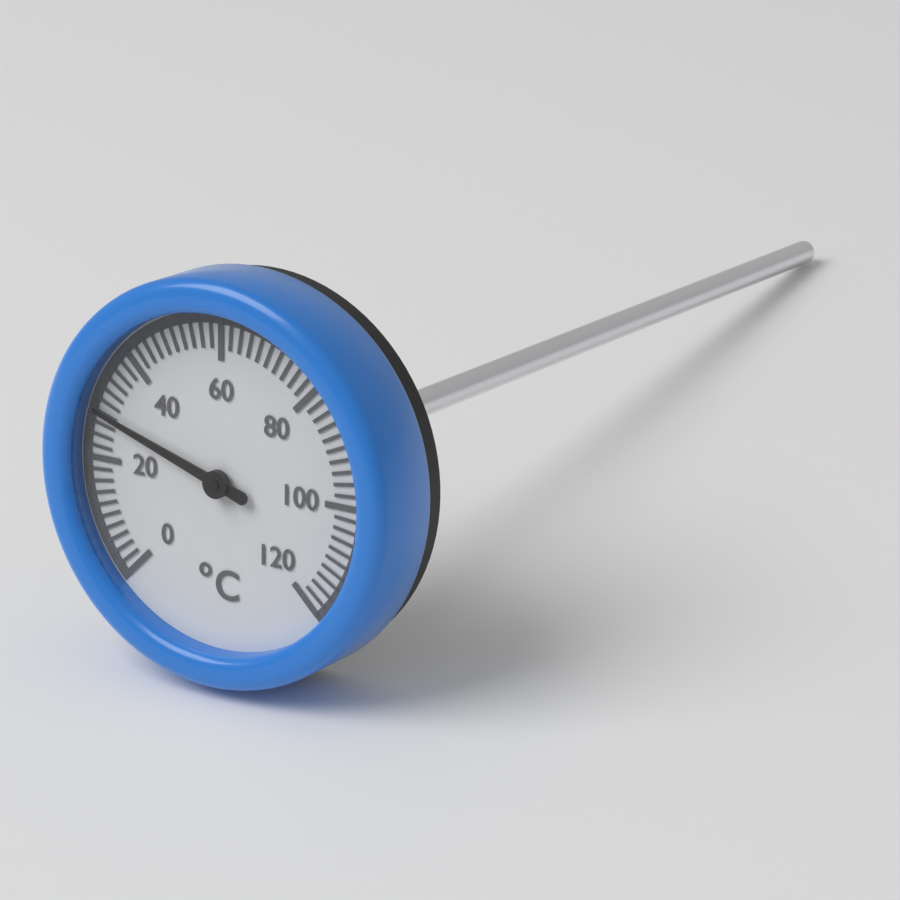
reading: 28 °C
